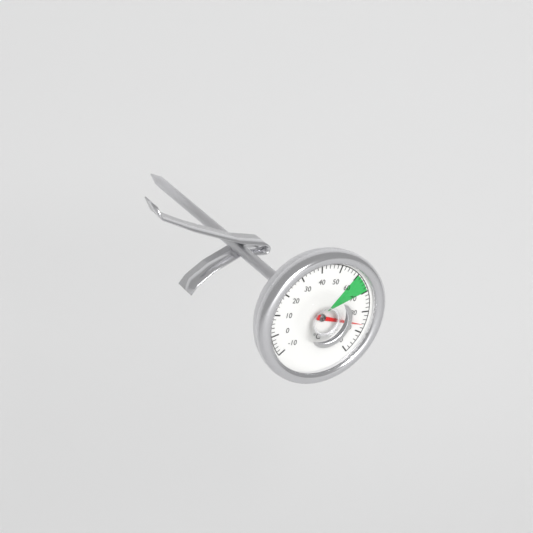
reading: 86 °C
